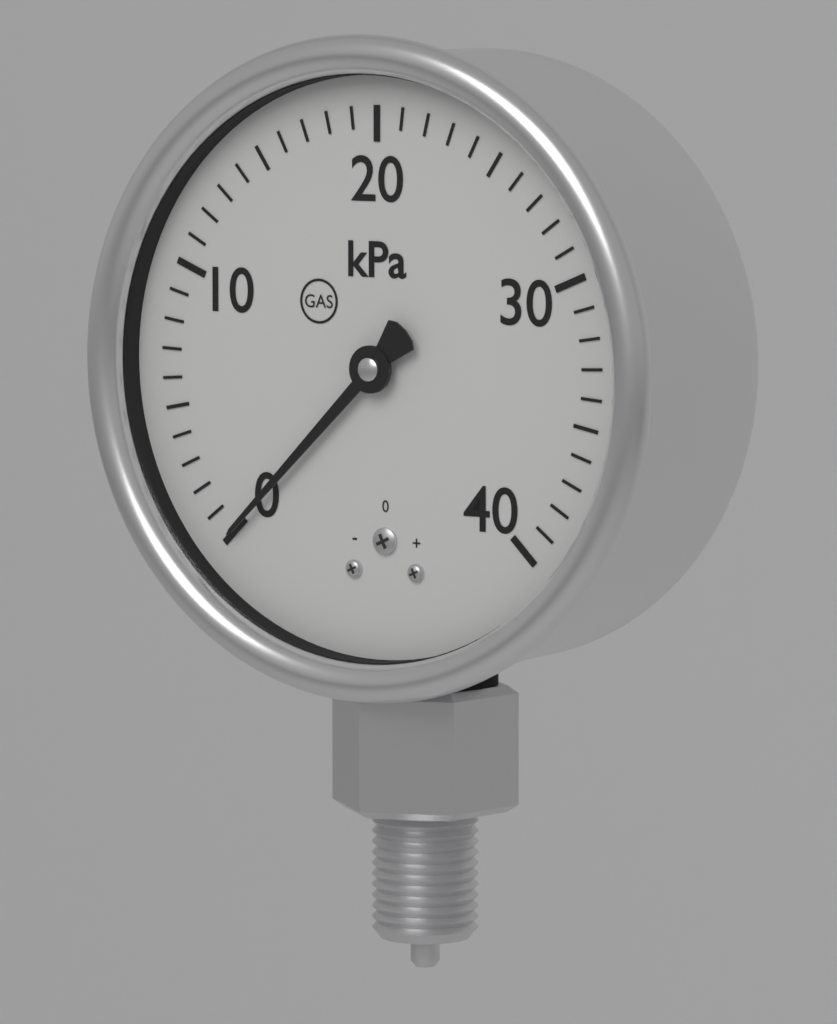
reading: 0 kPa
